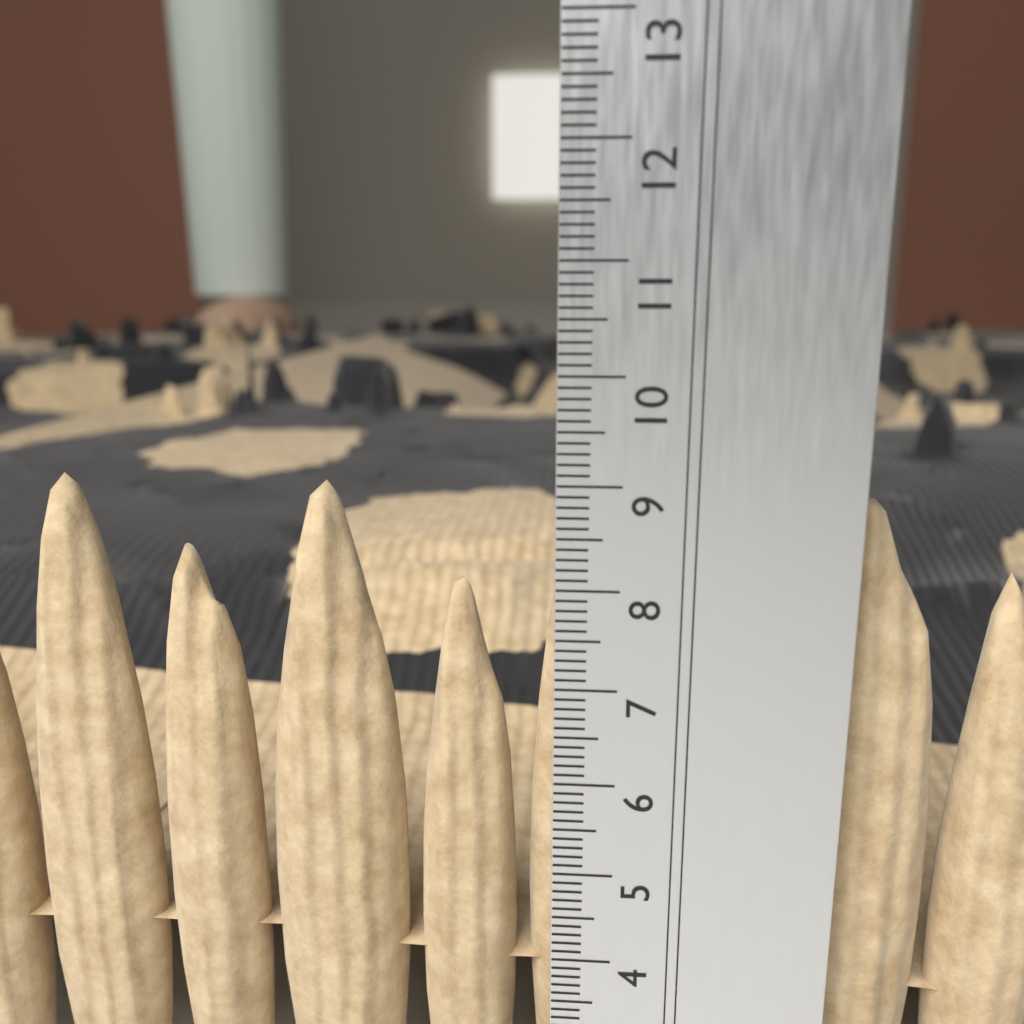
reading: 8.9 cm
